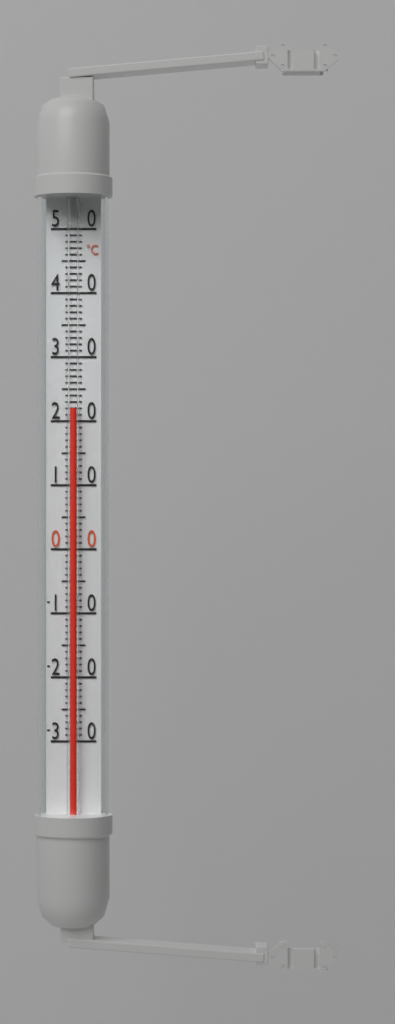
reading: 22 °C
